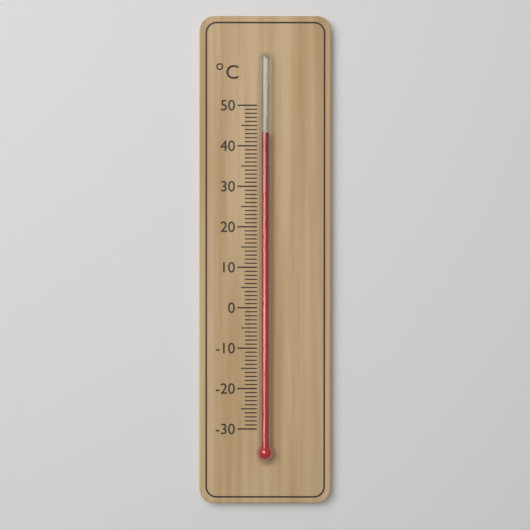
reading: 43 °C
